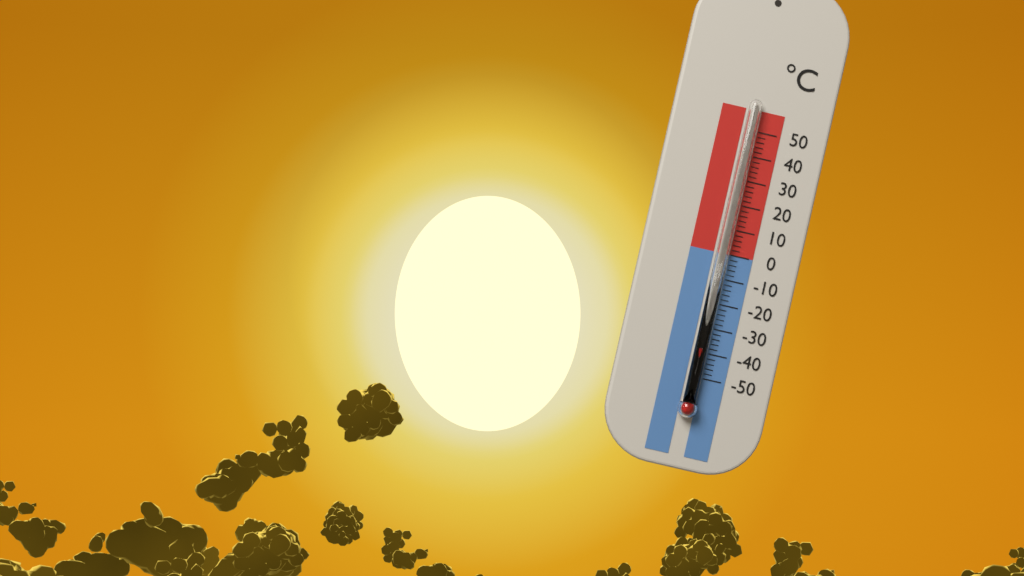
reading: -38 °C
